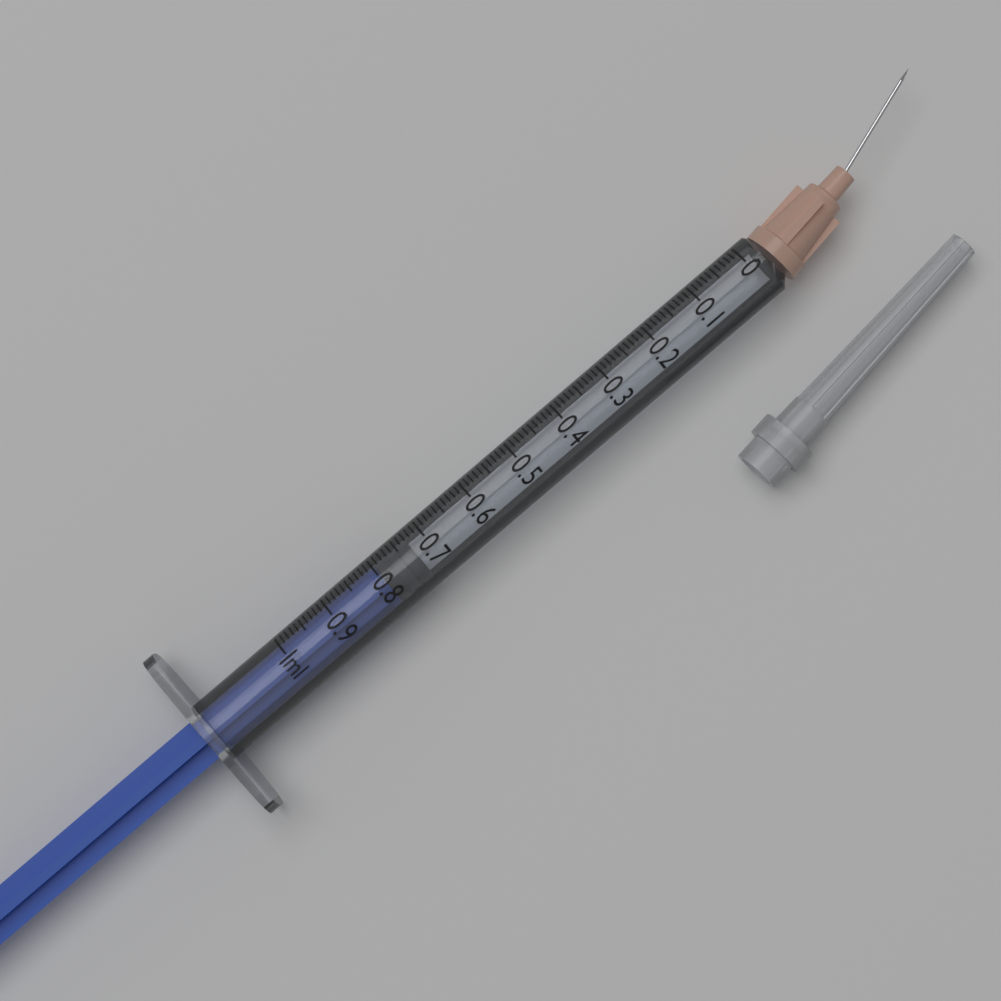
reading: 0.73 ml
